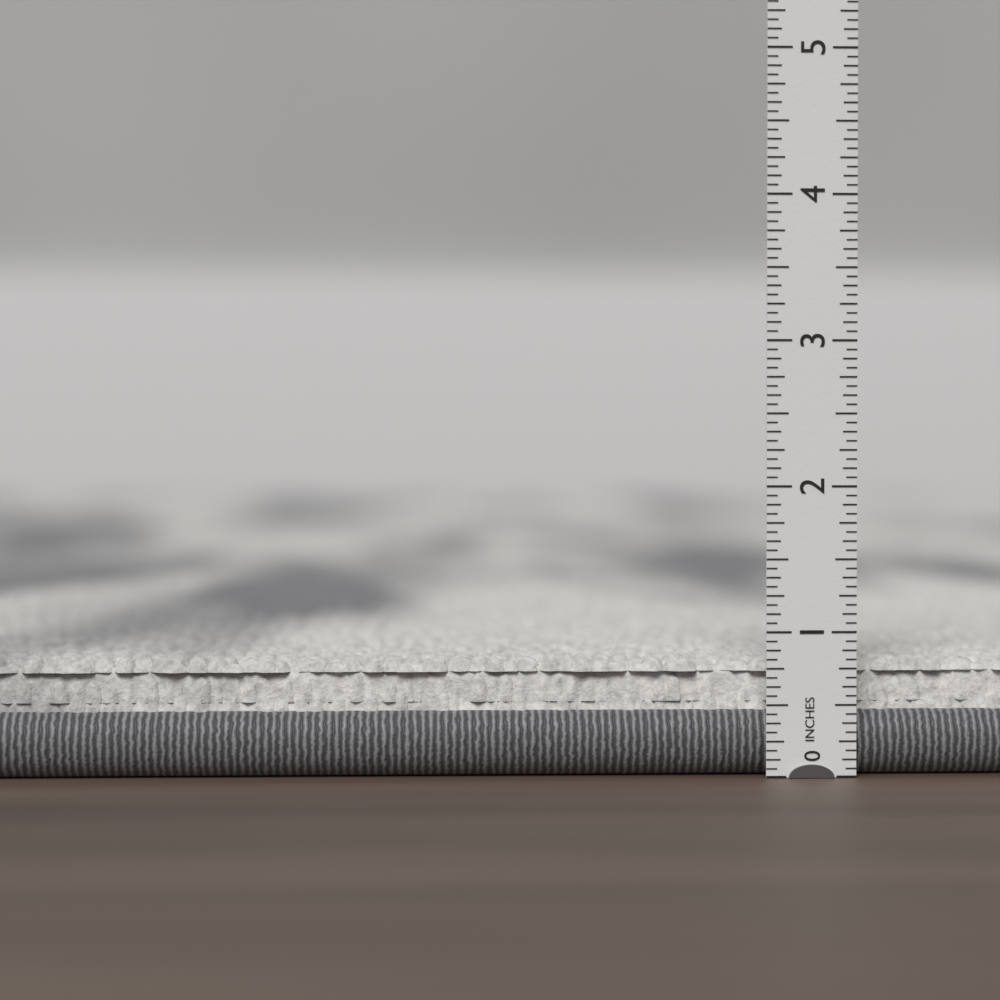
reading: 0.8125 in
